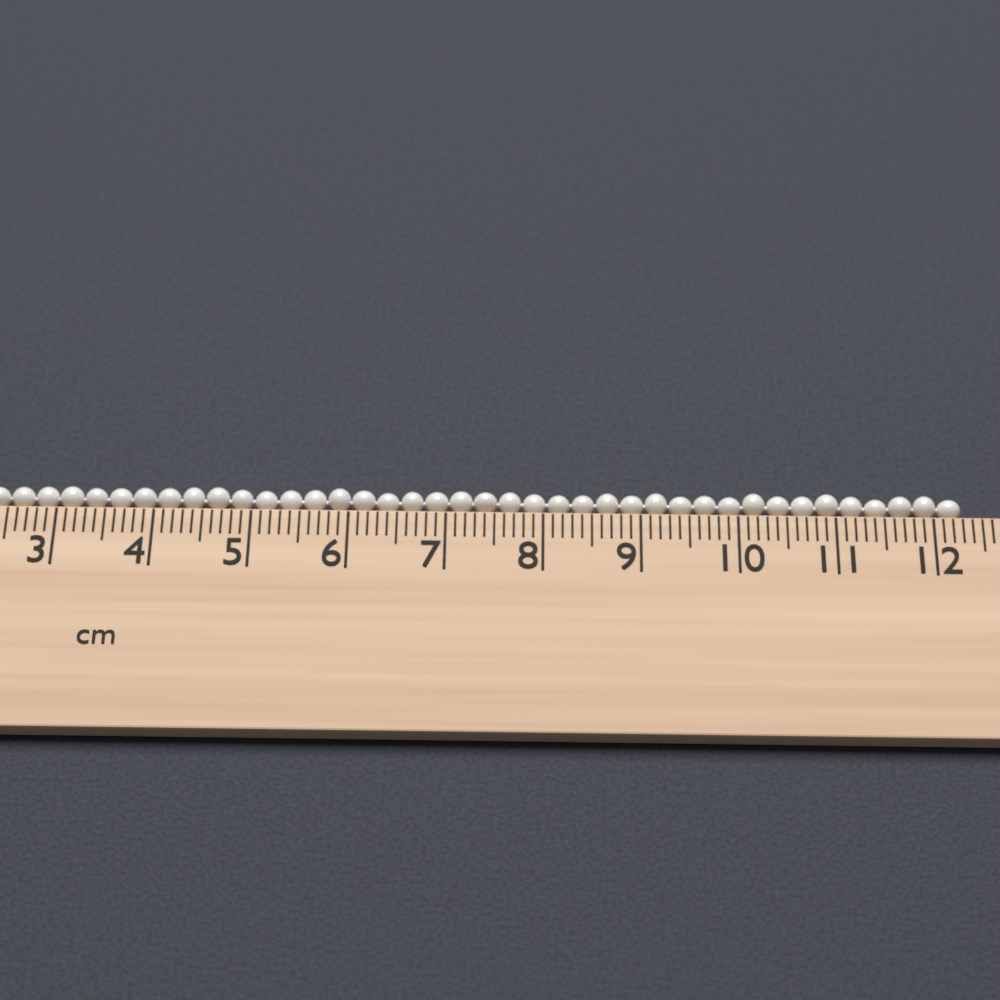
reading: 12.3 cm
